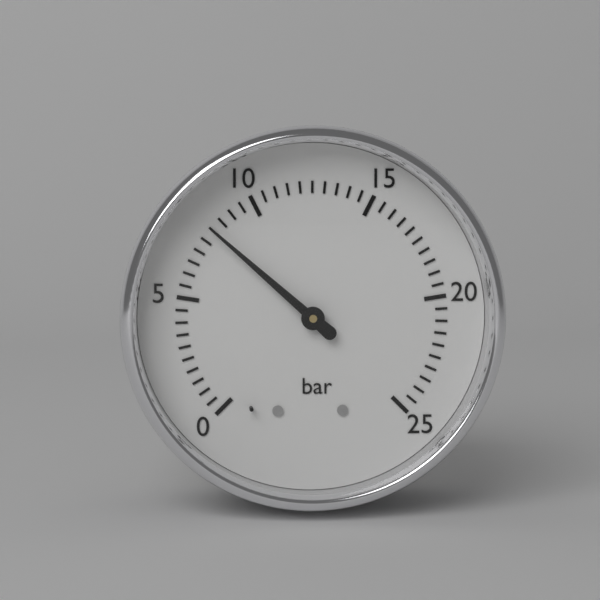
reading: 8.0 bar
